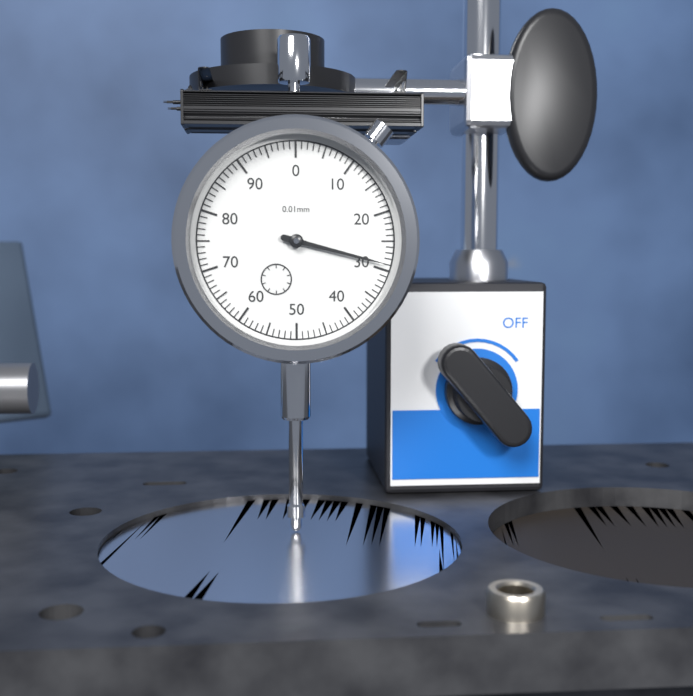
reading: 29 0.01mm
